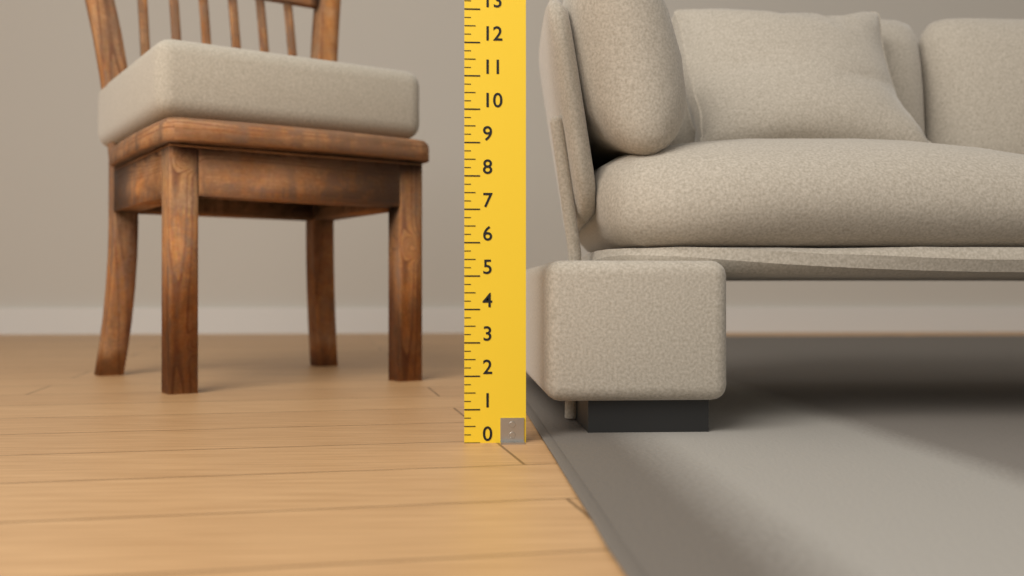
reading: 5.50 (no unit)
